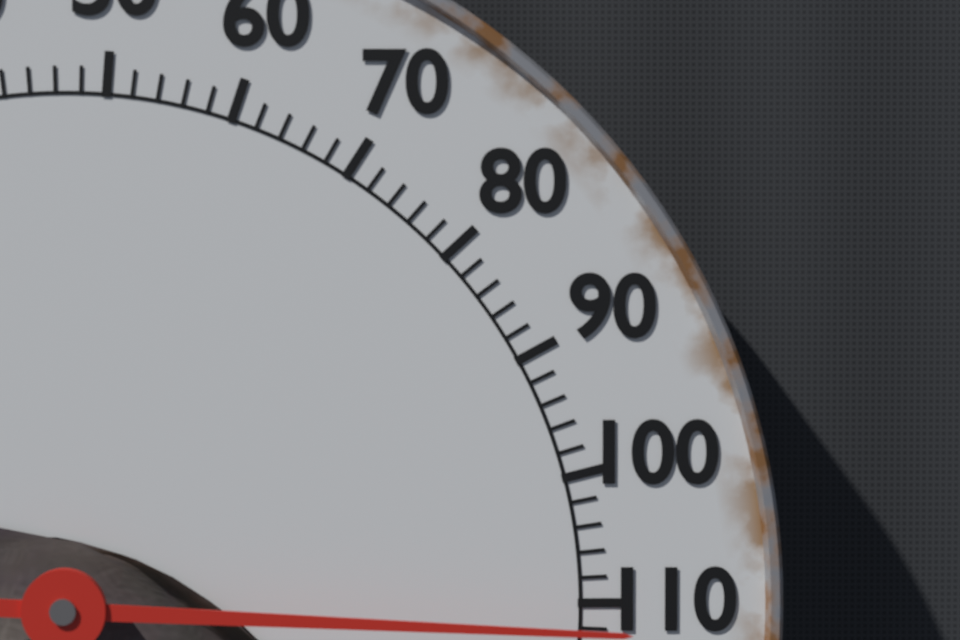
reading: 112 °F
